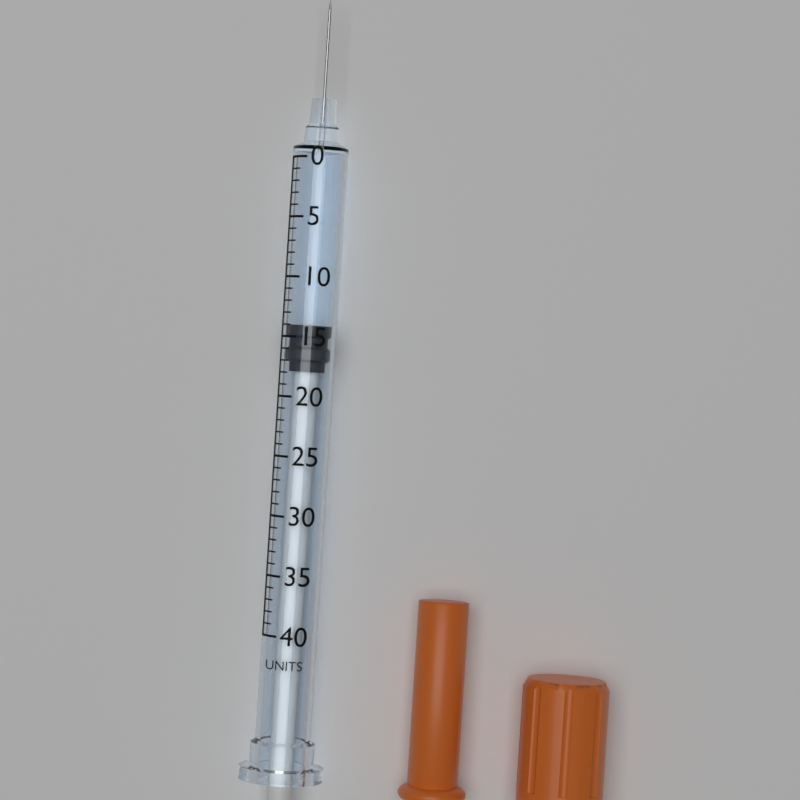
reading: 14 units
